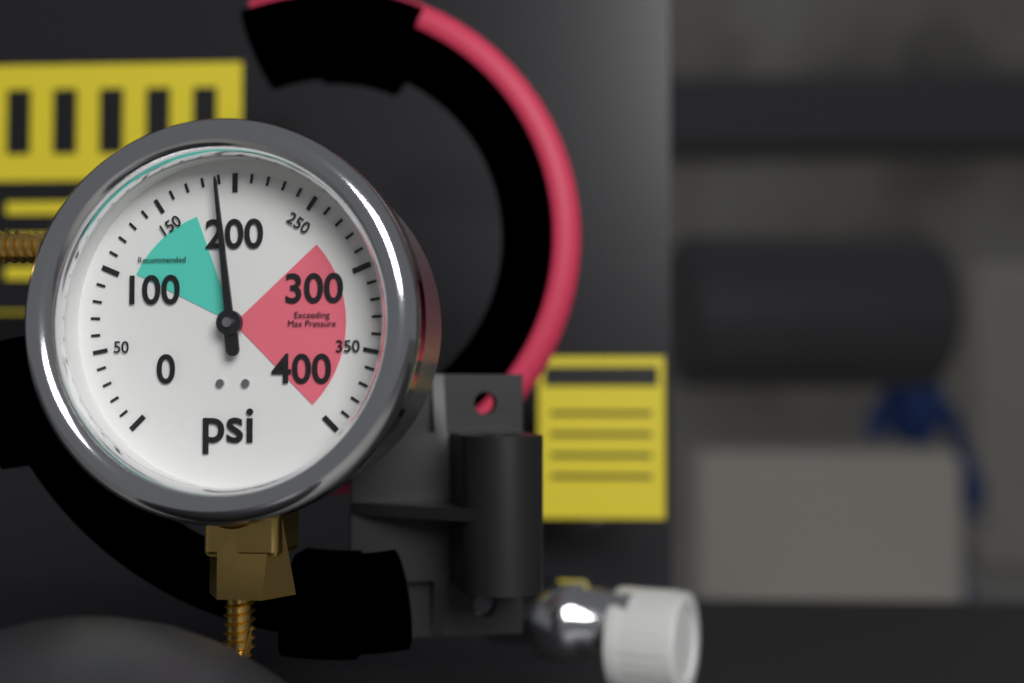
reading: 190 psi
